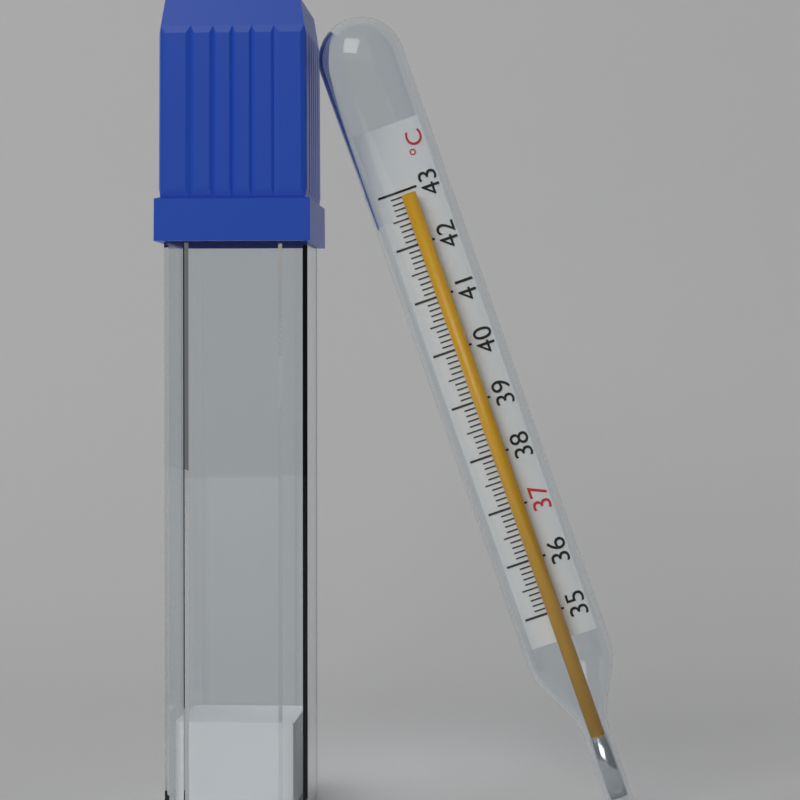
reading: 42.9 °C
